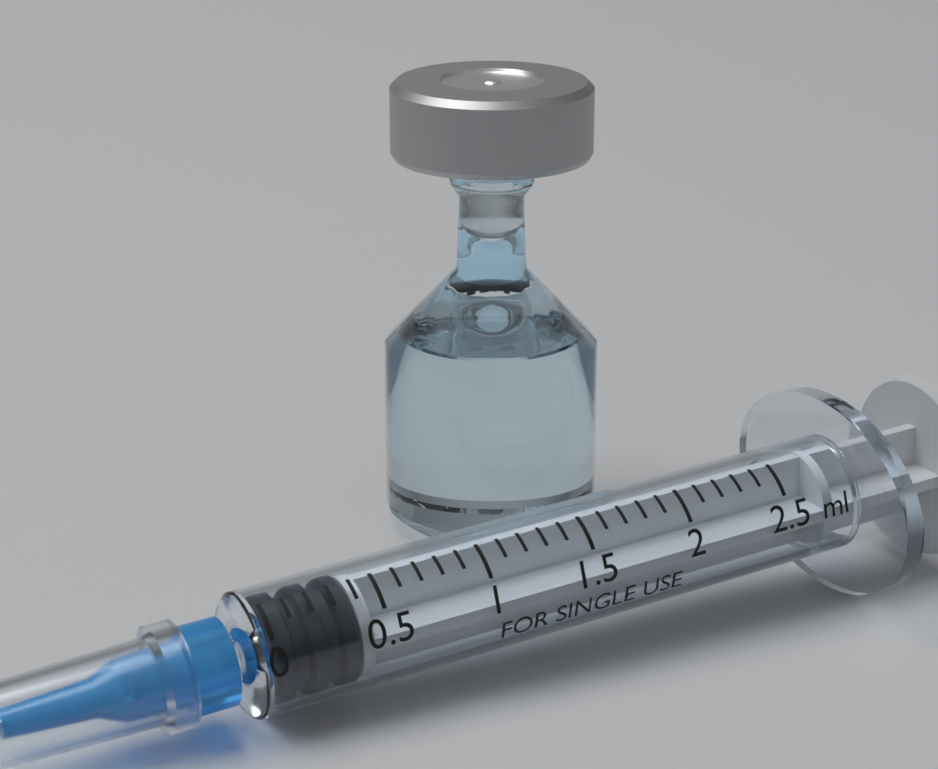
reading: 0.0 ml
